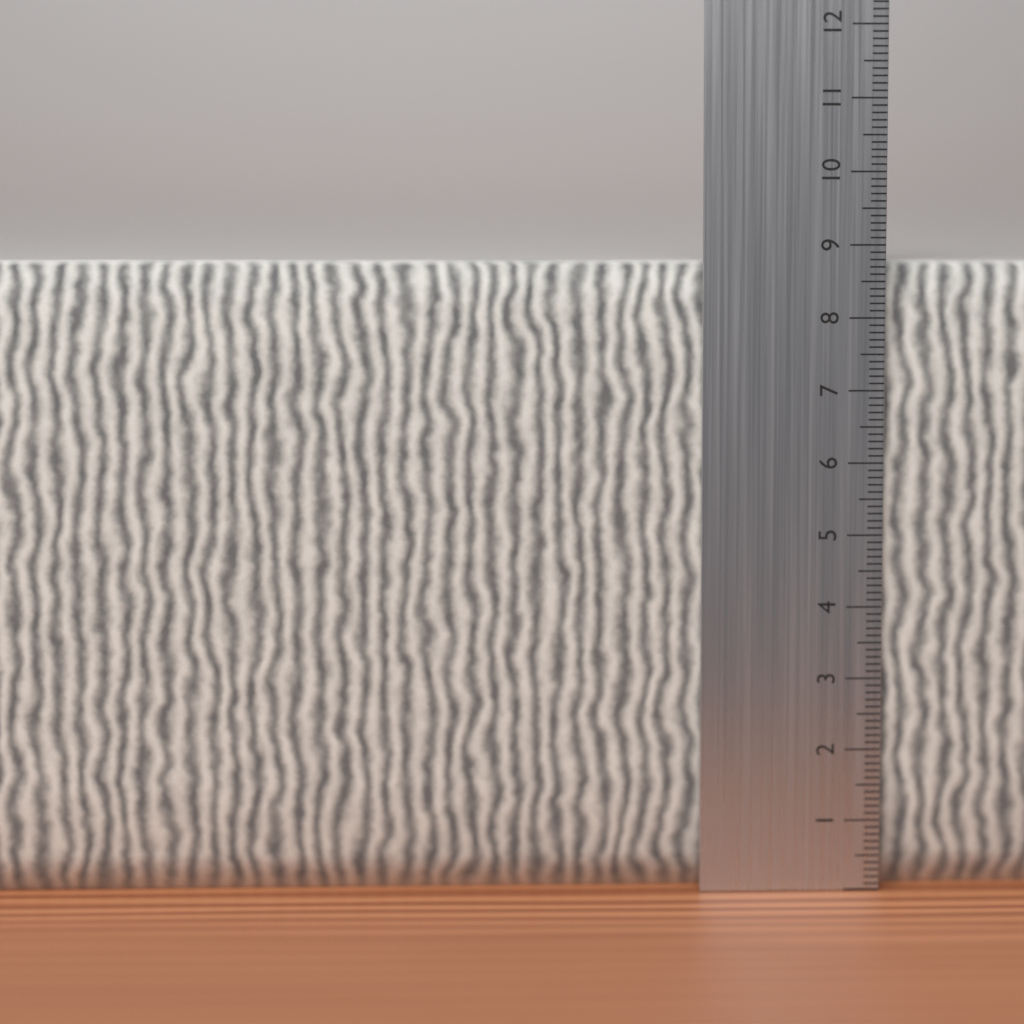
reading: 8.8 cm
